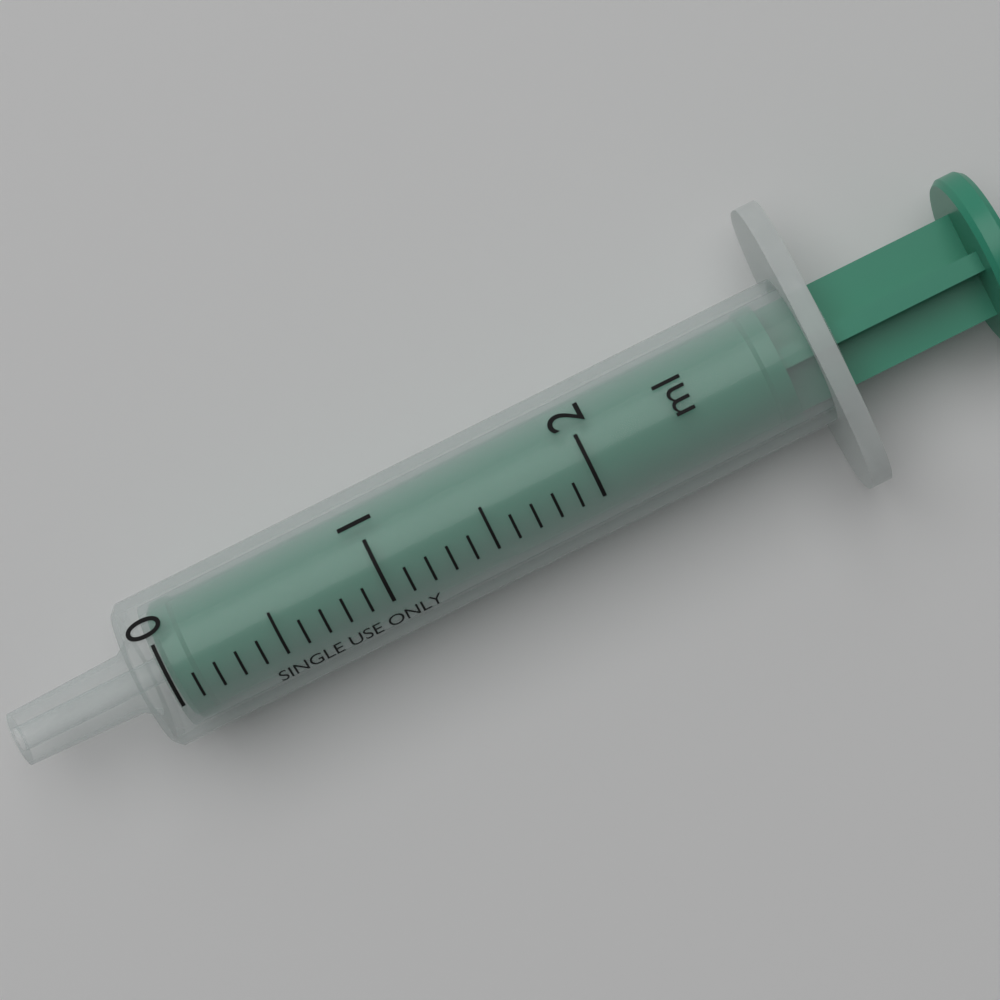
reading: 0.0 ml
